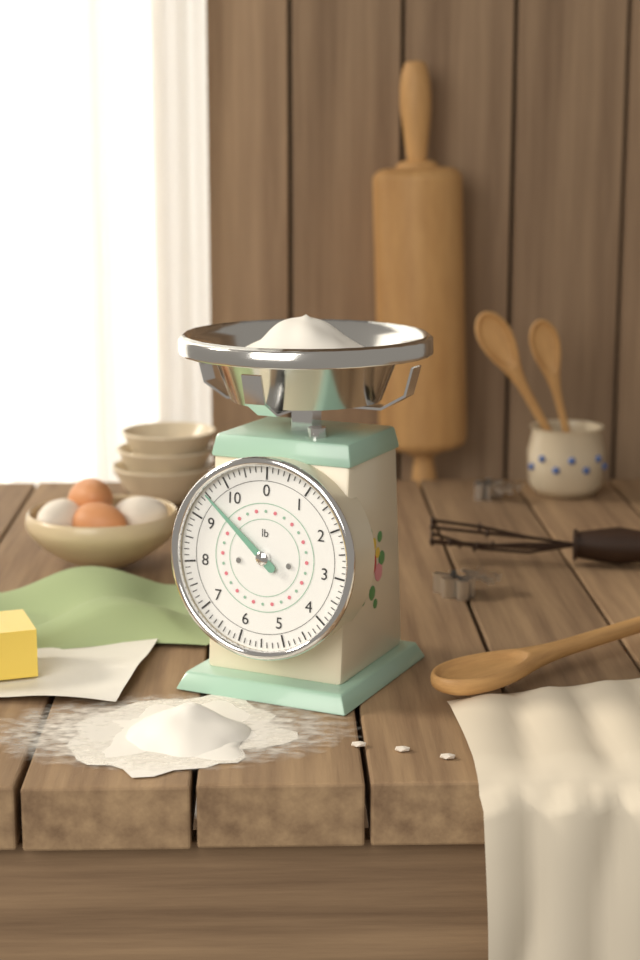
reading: 9.500 lb
